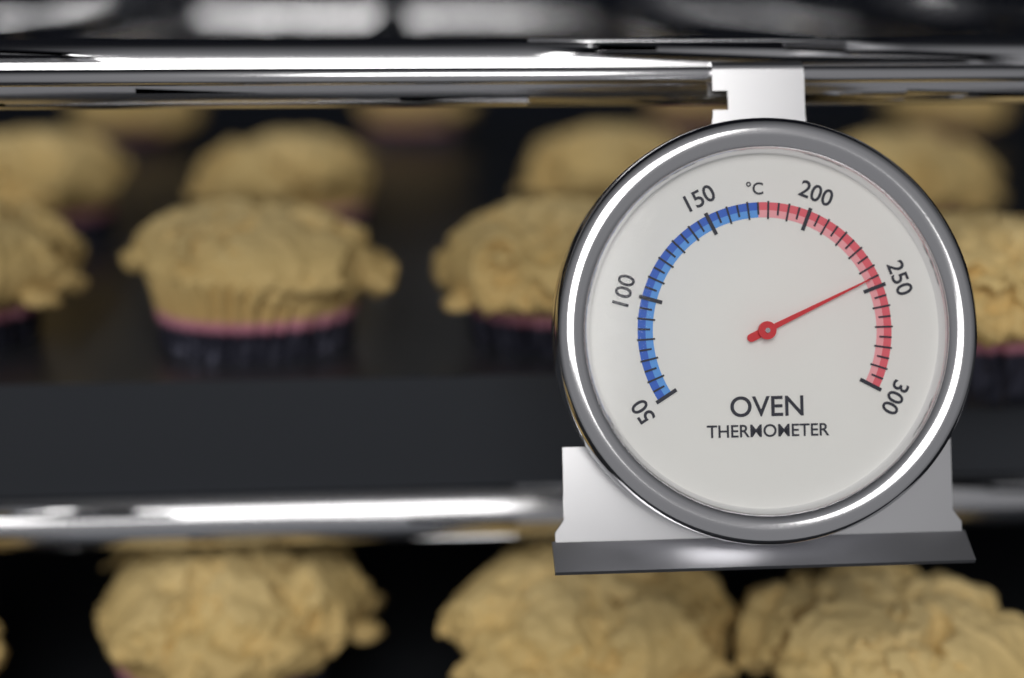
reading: 245 °C
